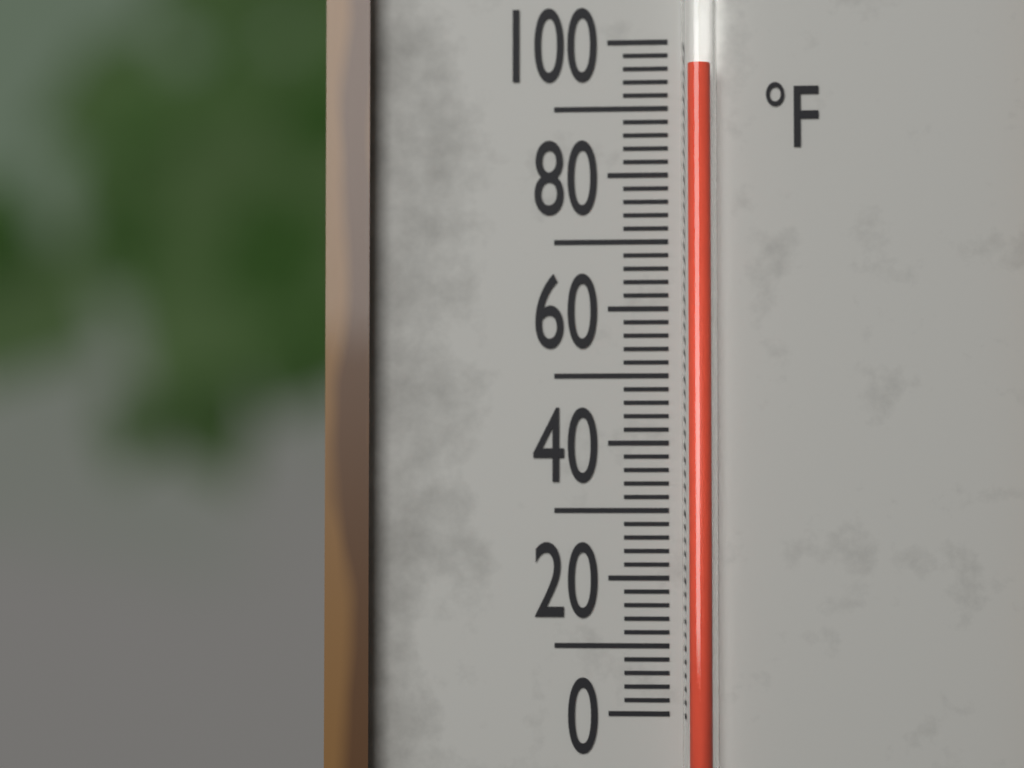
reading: 96 °F
